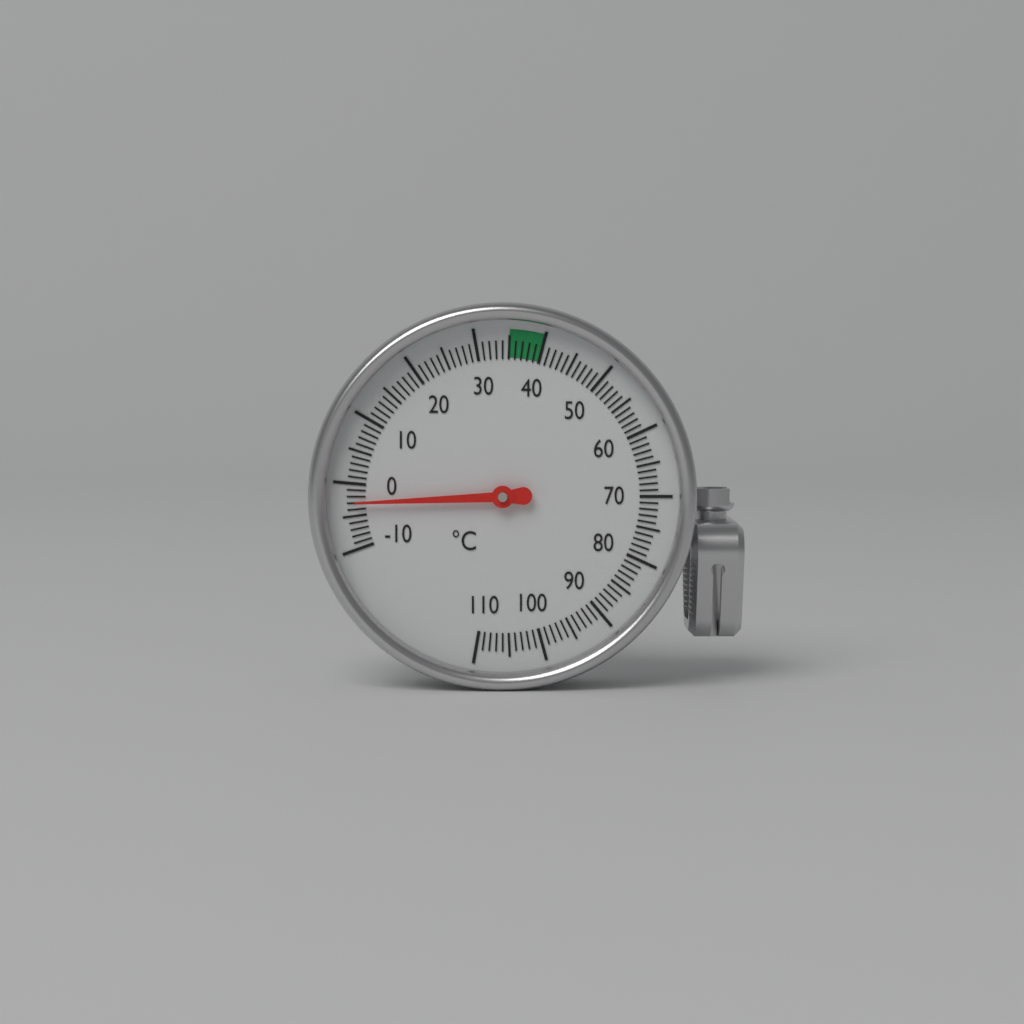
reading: -3 °C
